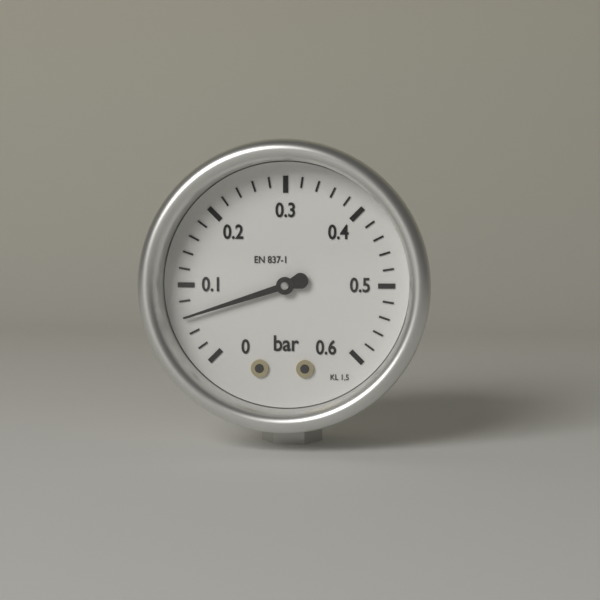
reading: 0.06 bar
